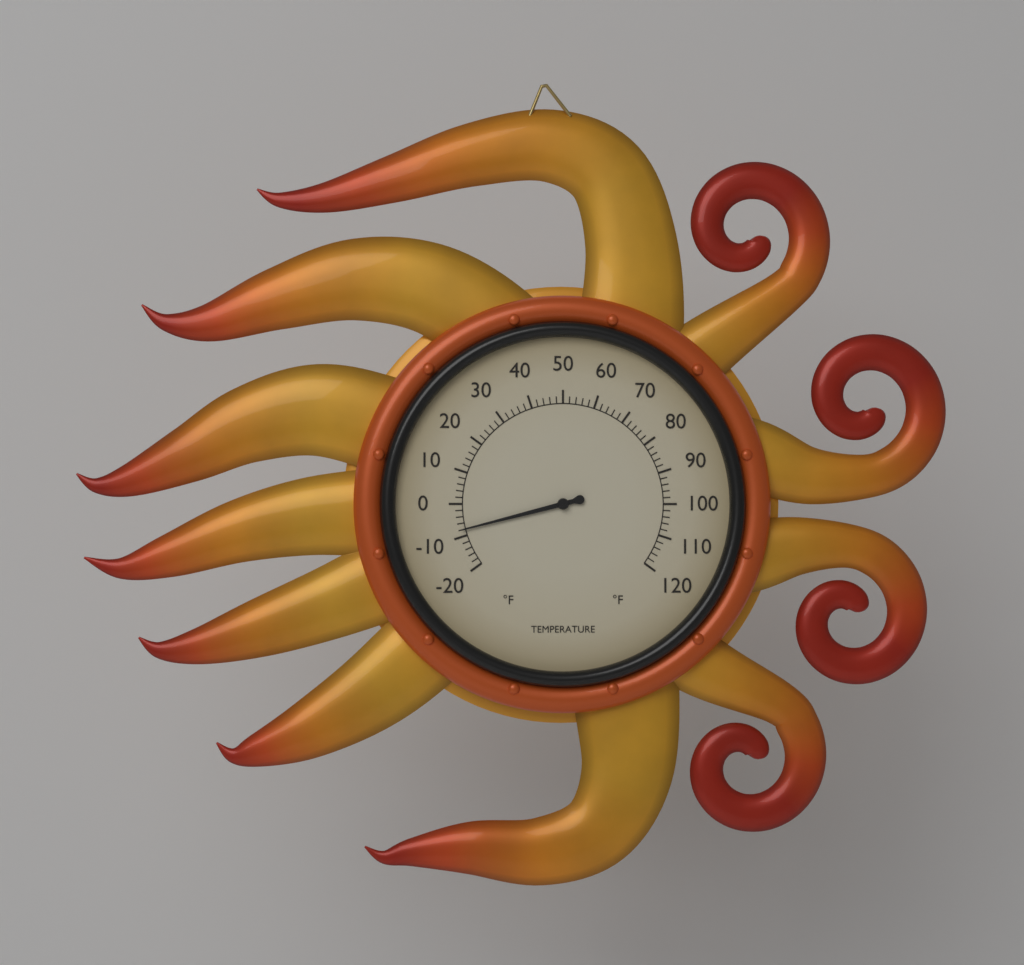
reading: -8 °F
